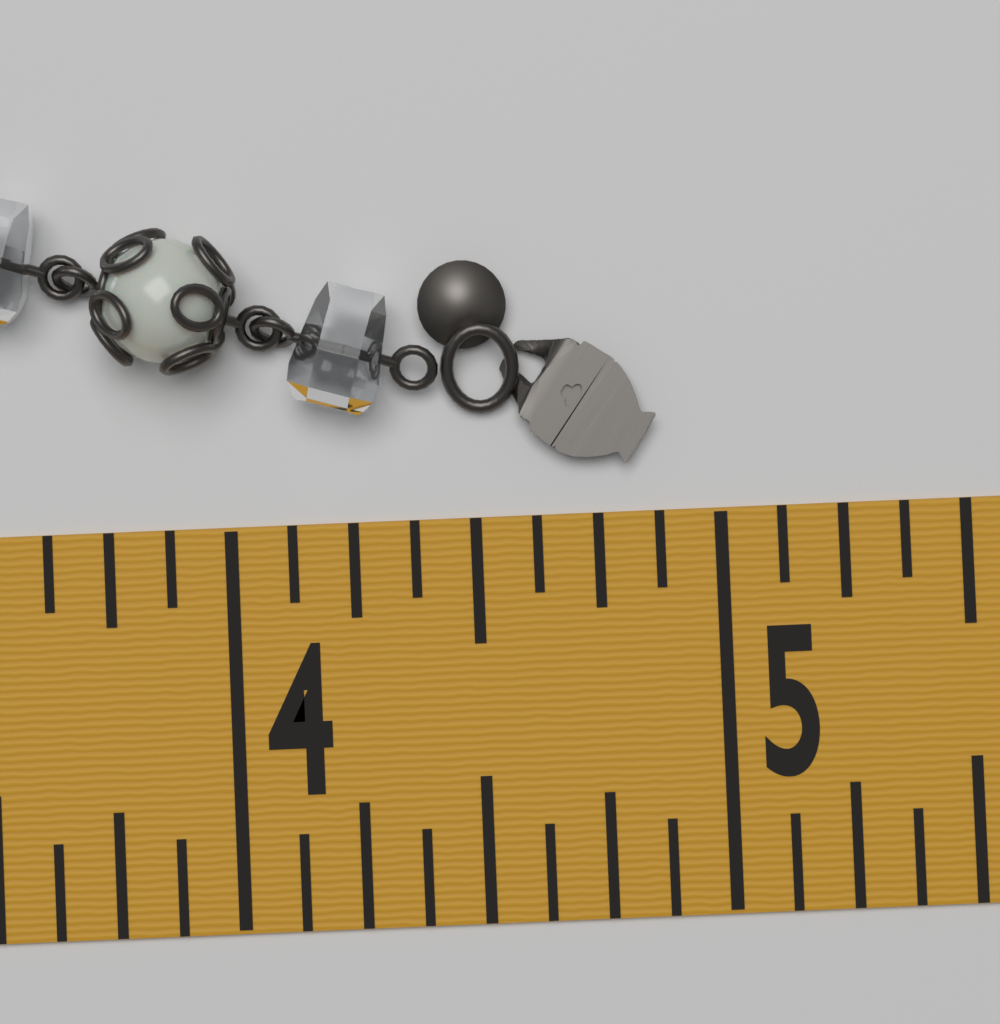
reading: 4.875 in
